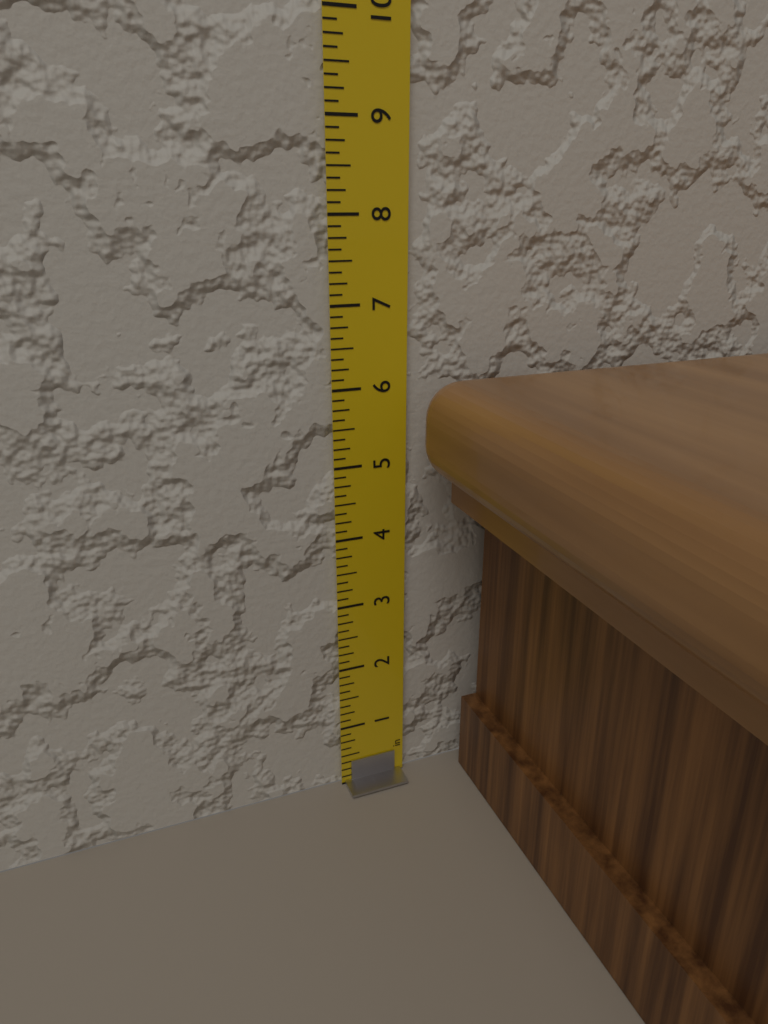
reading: 6.125 in
